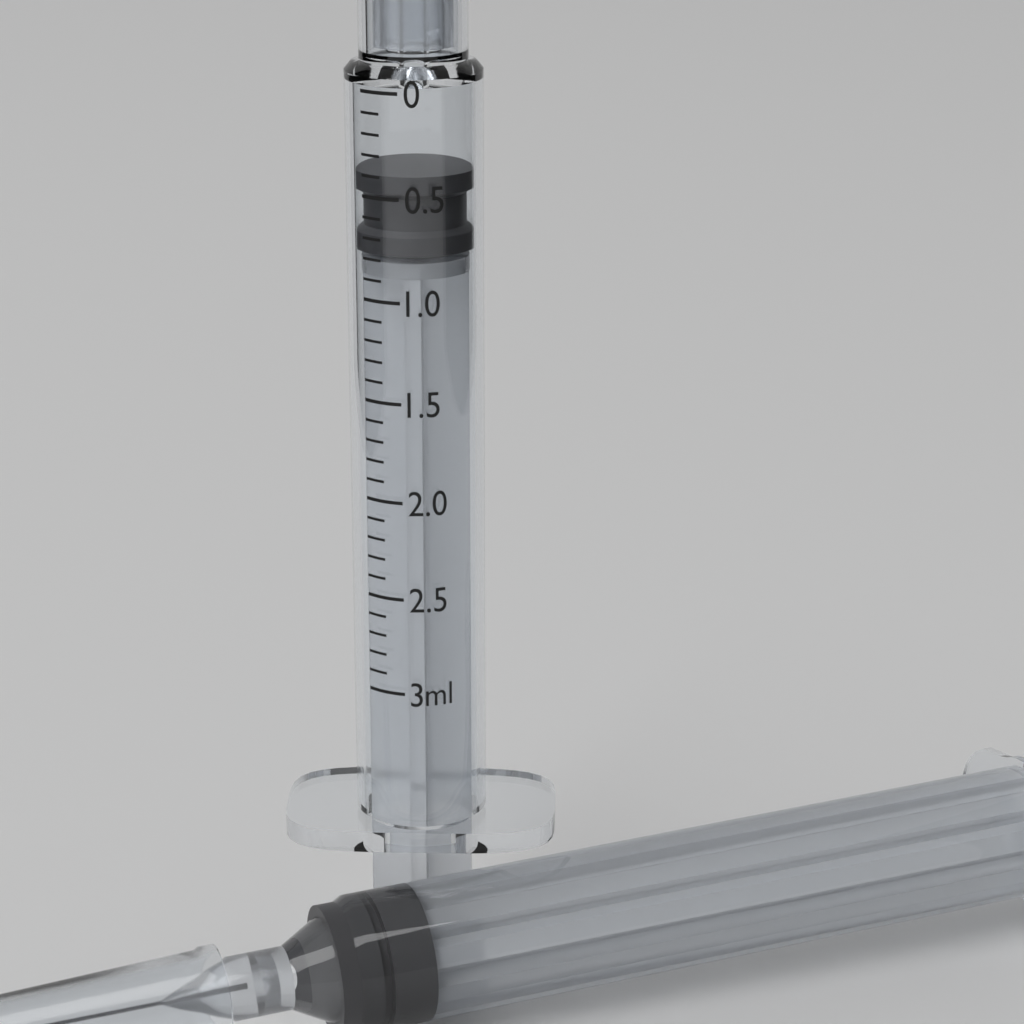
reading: 0.4 ml
